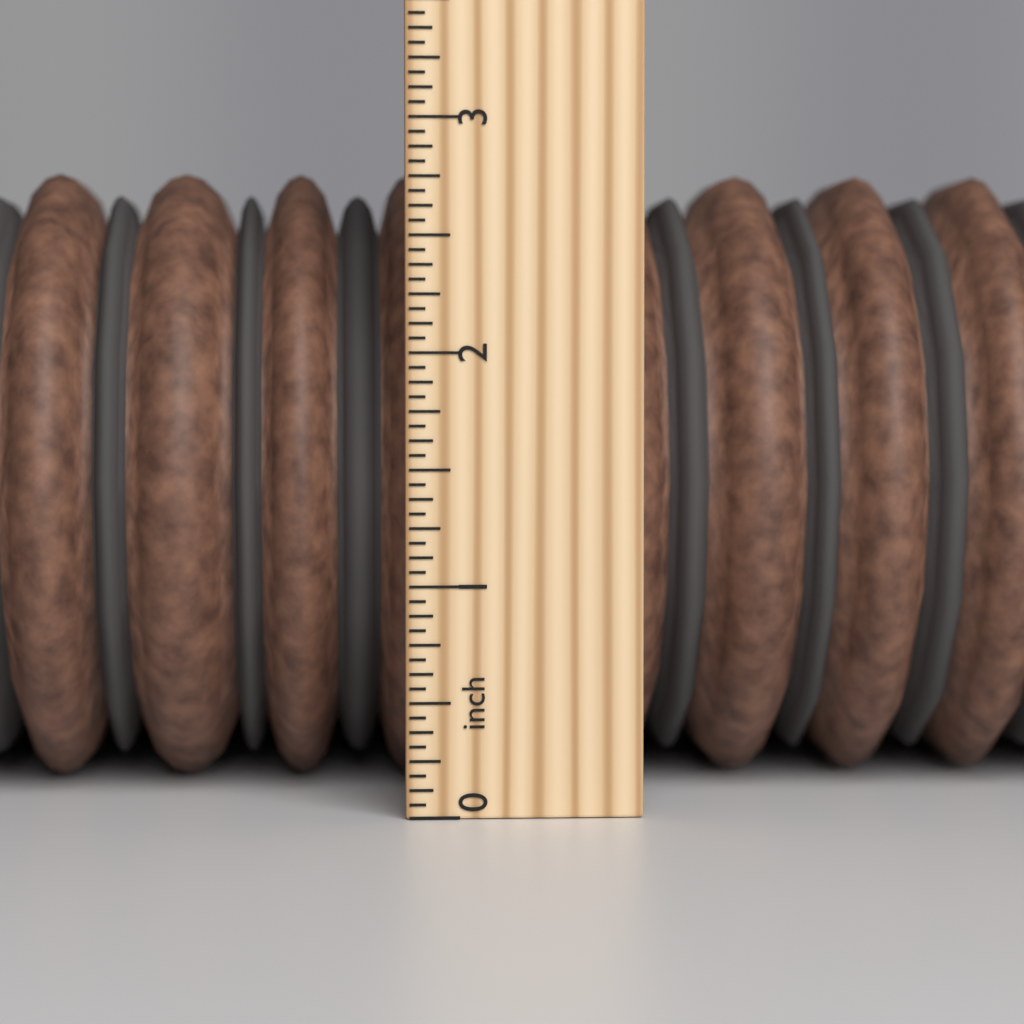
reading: 2.8750 inch
